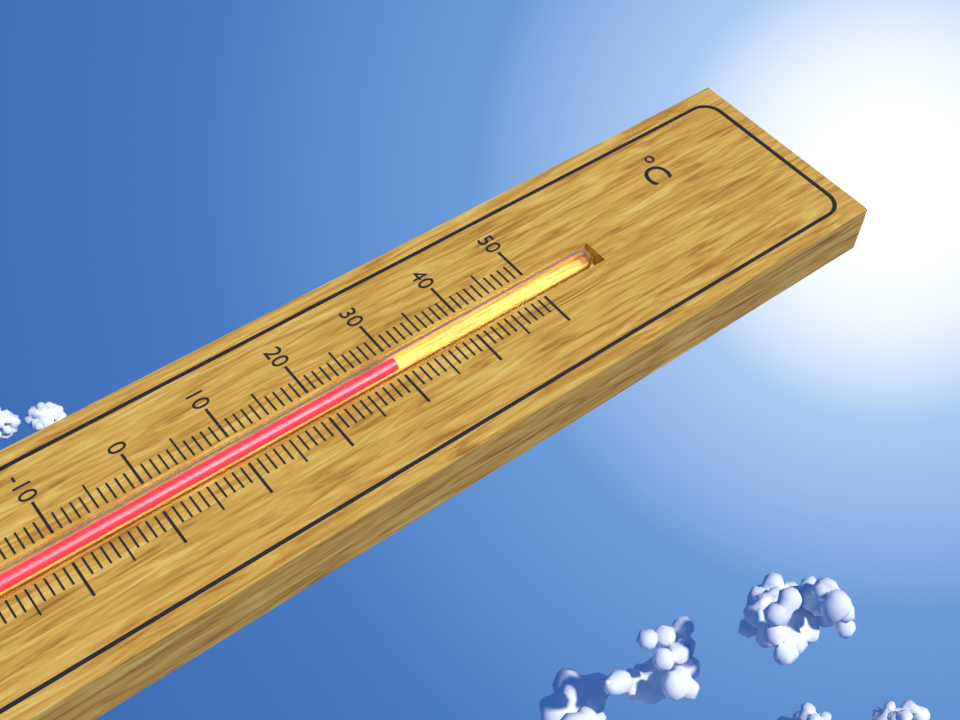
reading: 30 °C
